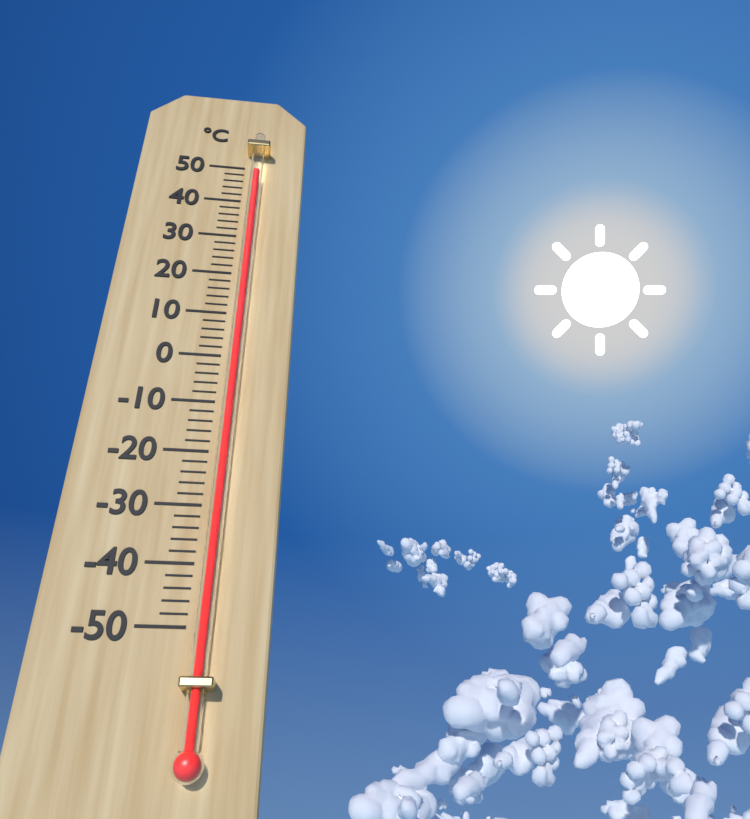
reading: 47 °C
